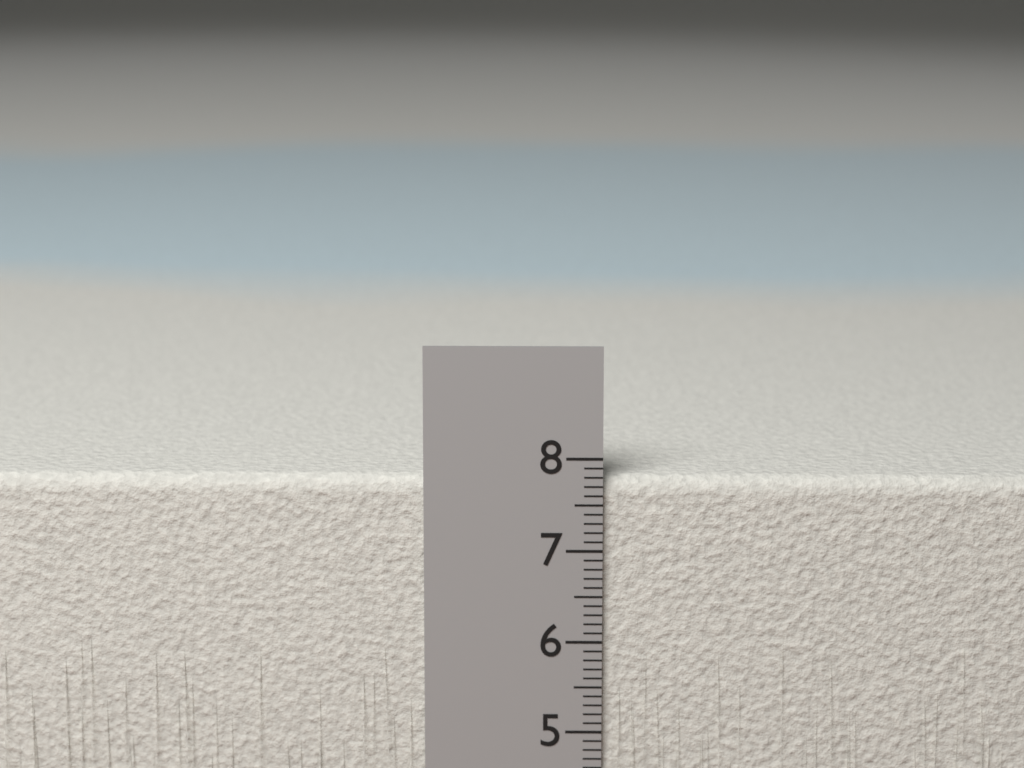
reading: 7.8 cm
